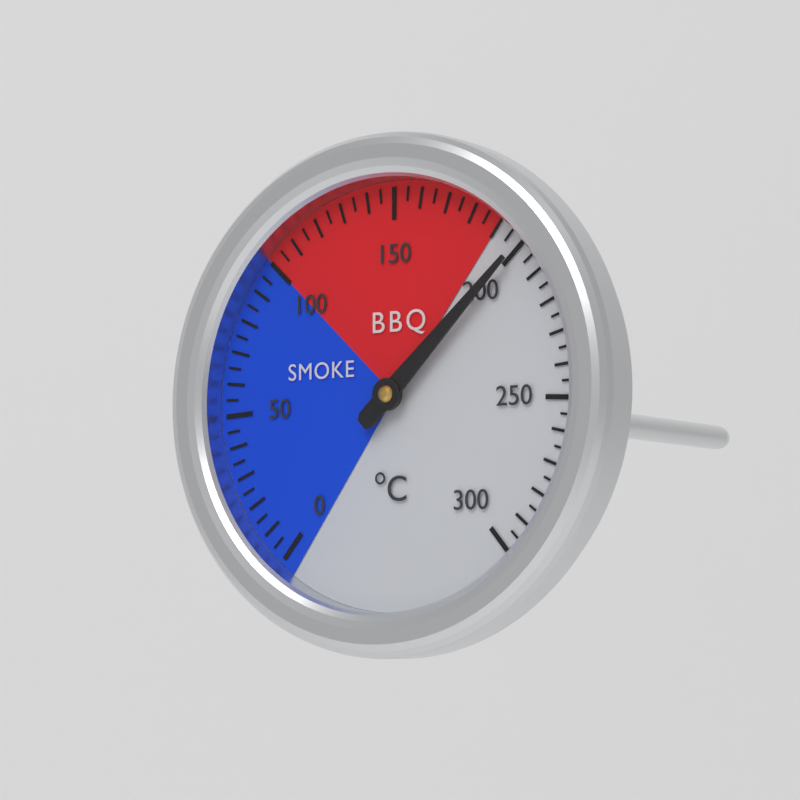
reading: 200 °C
